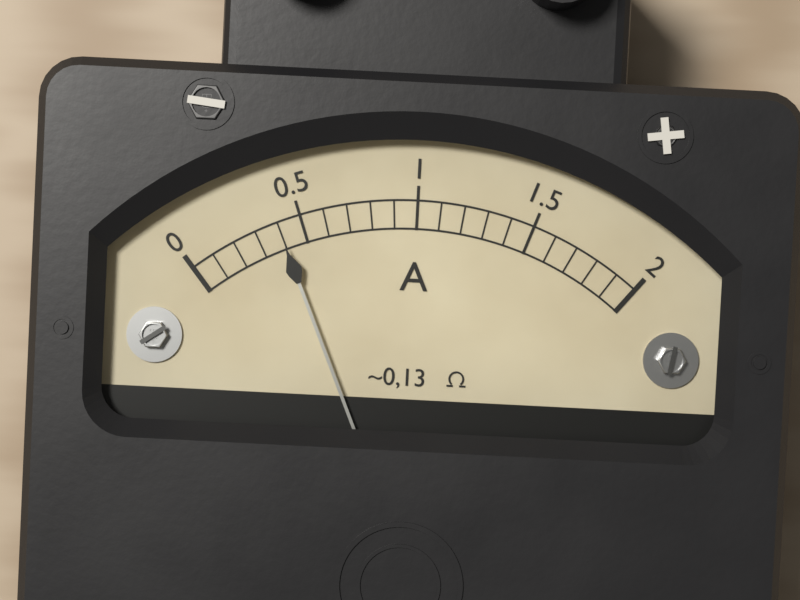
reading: 0.4 A
